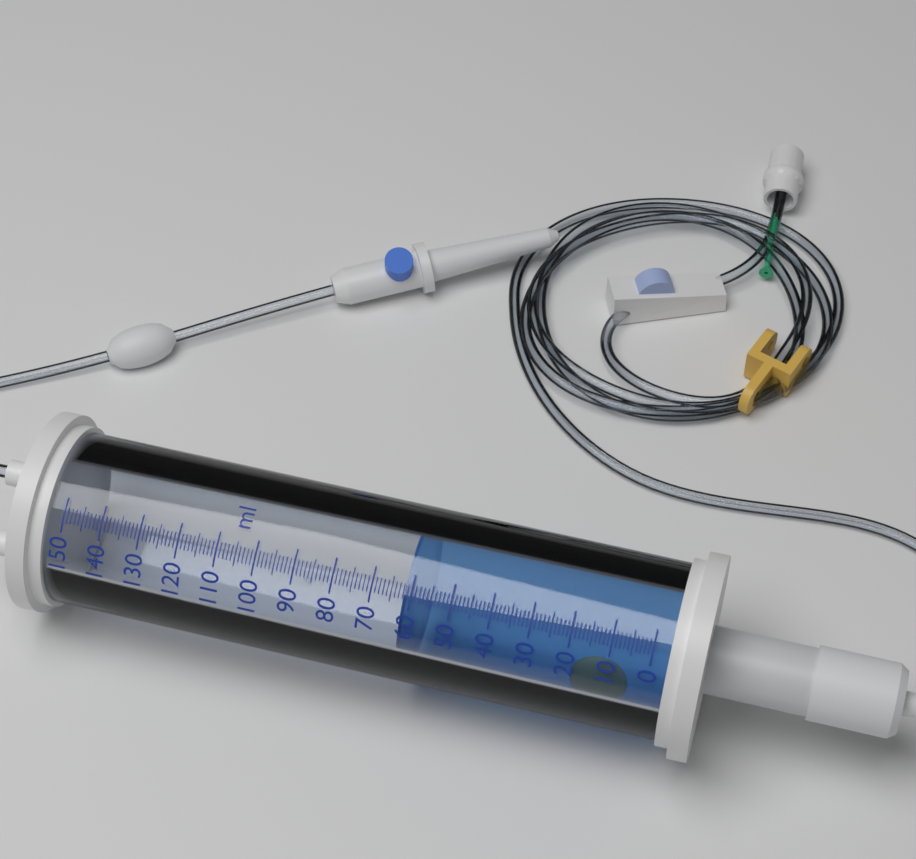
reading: 62 ml
